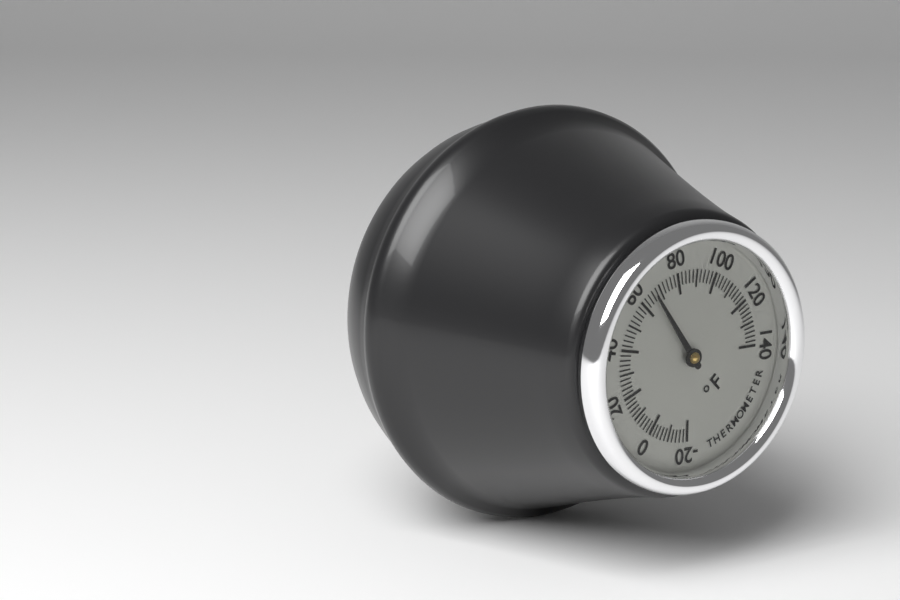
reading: 66 °F
